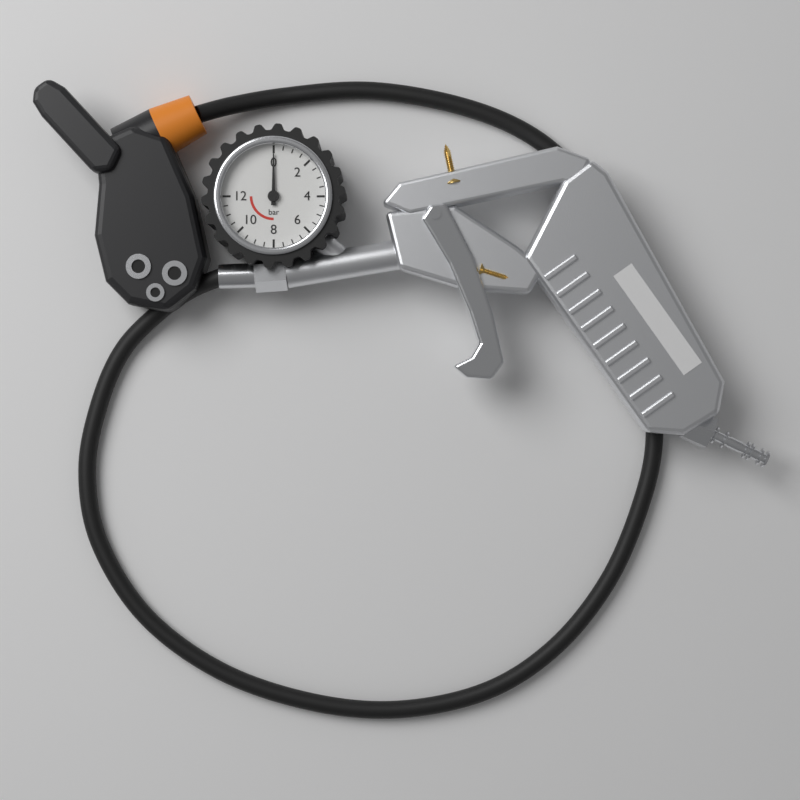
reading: 0.0 bar
